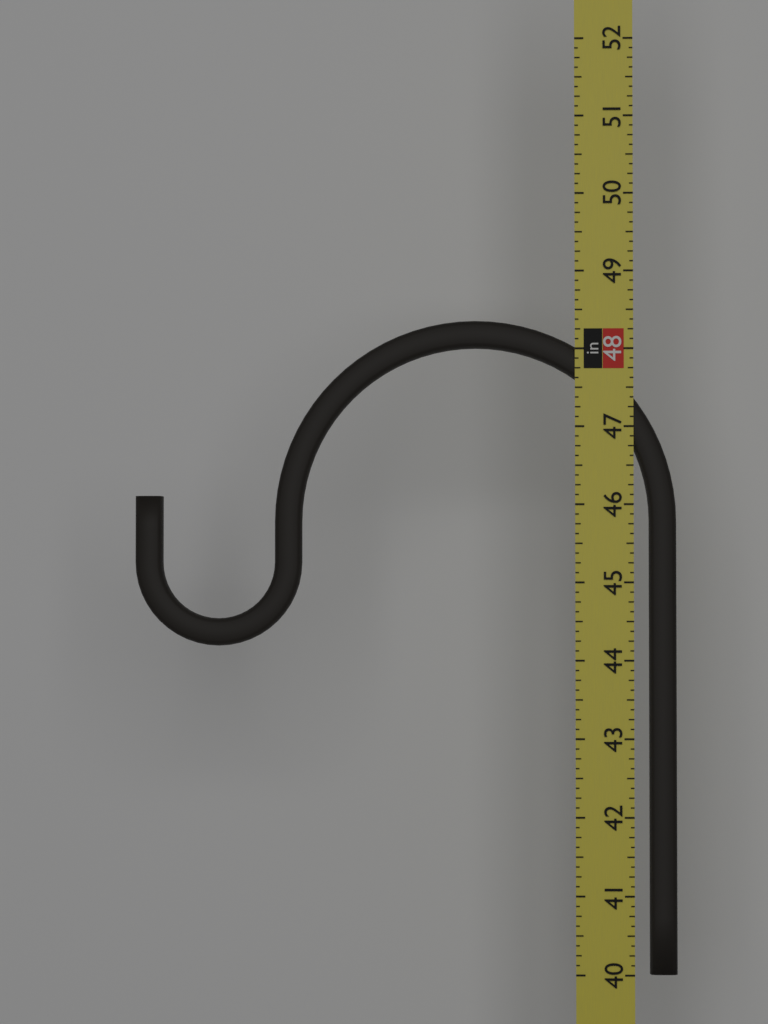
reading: 48.375 in
